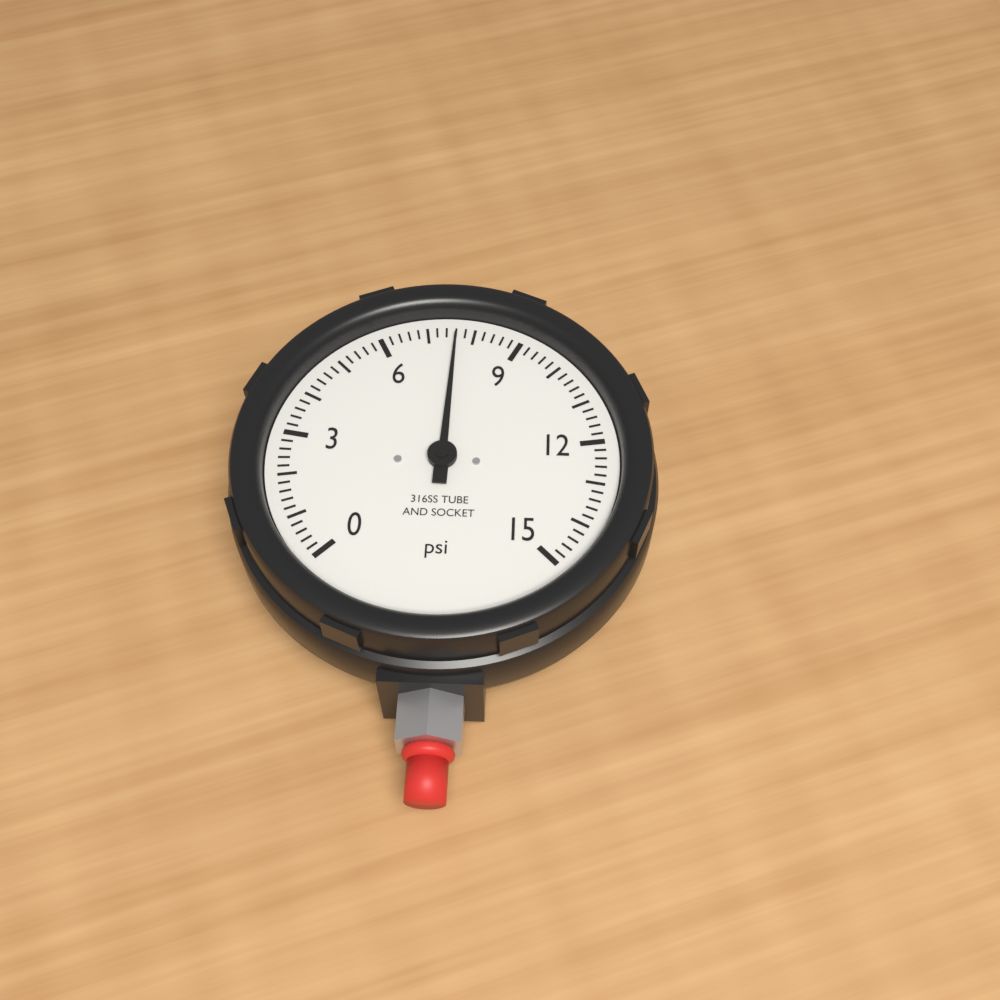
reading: 7.6 psi
